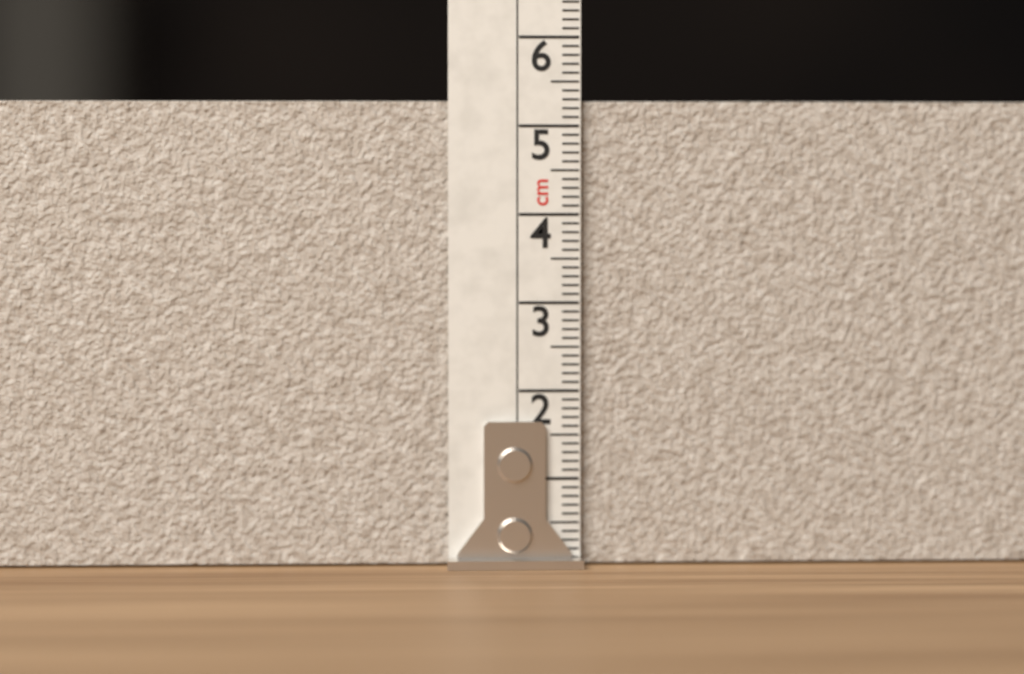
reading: 5.3 cm
